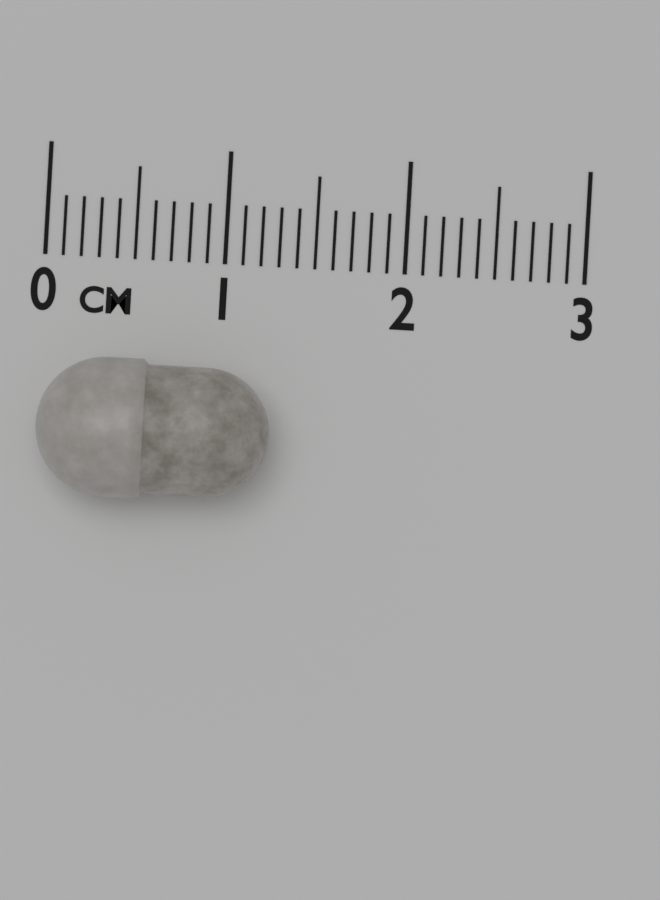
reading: 1.3 cm
